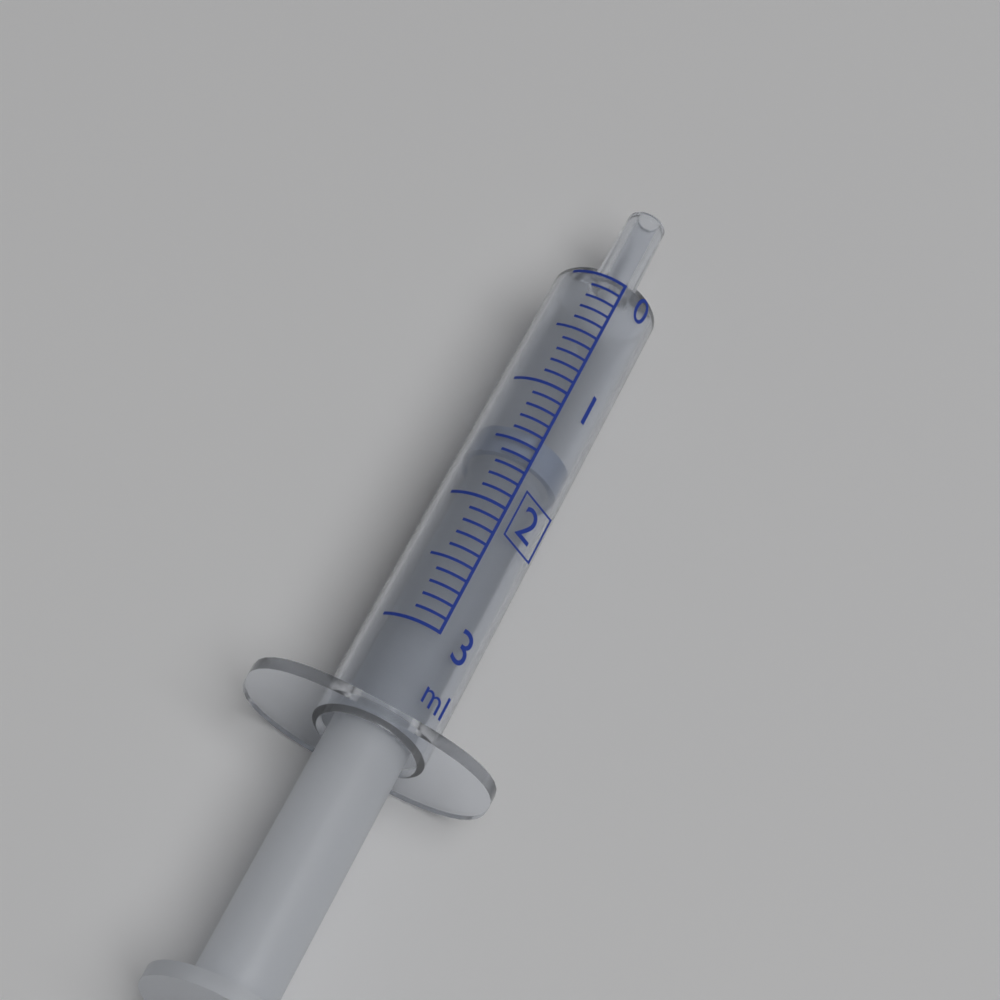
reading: 1.4 ml
